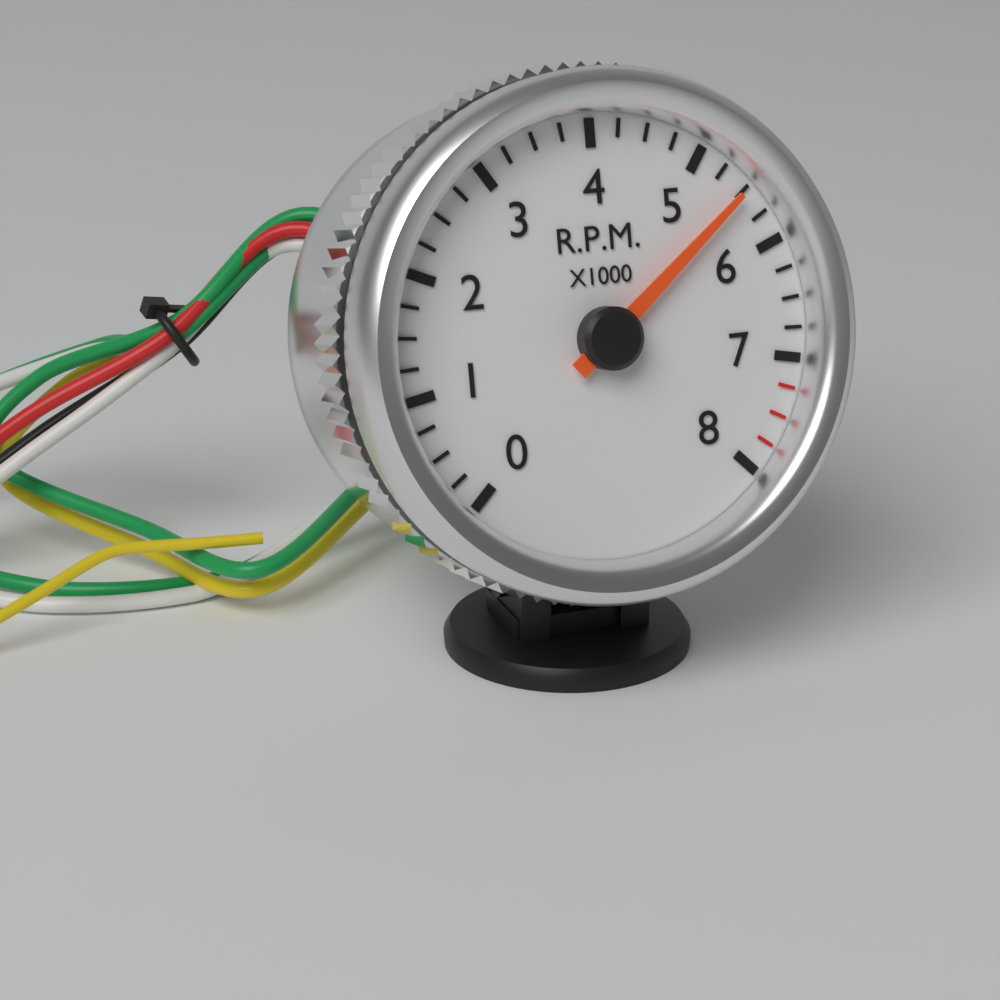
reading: 5500 RPM
